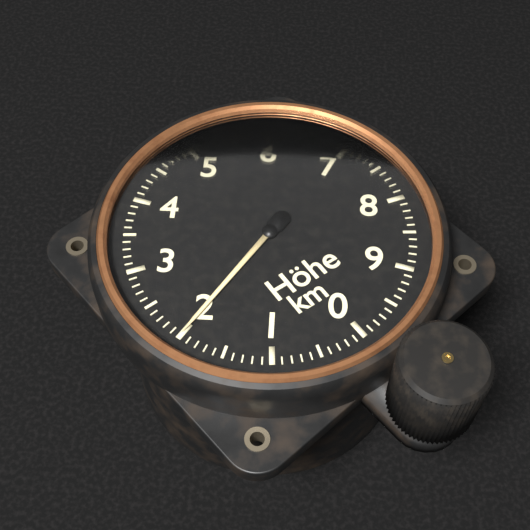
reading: 2.0 km
